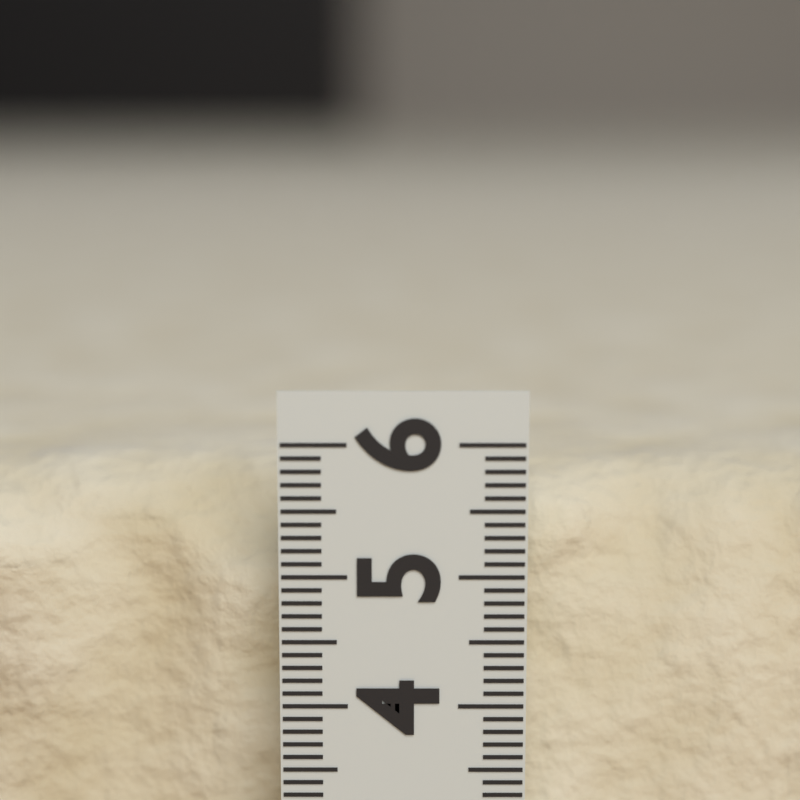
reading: 5.7 (no unit)
